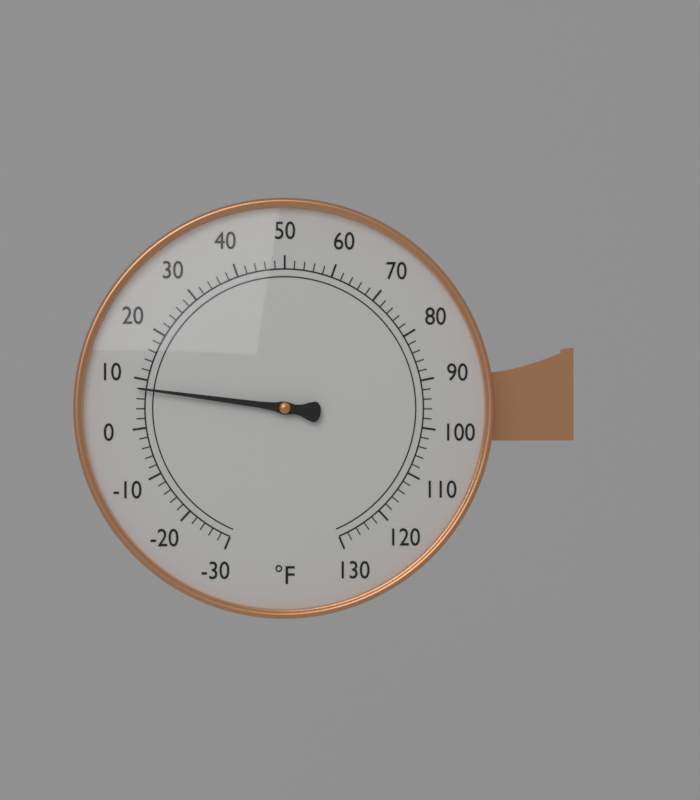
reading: 8 °F
